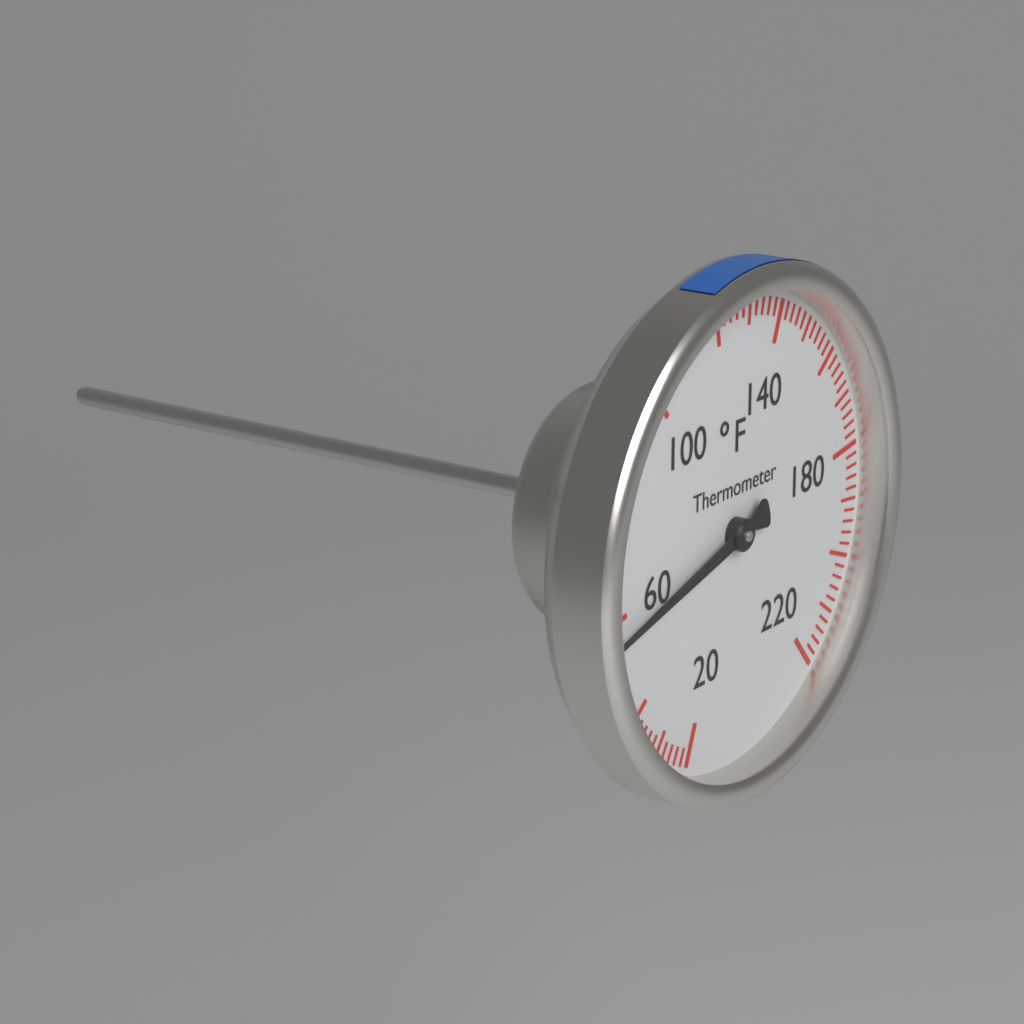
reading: 56 °F
